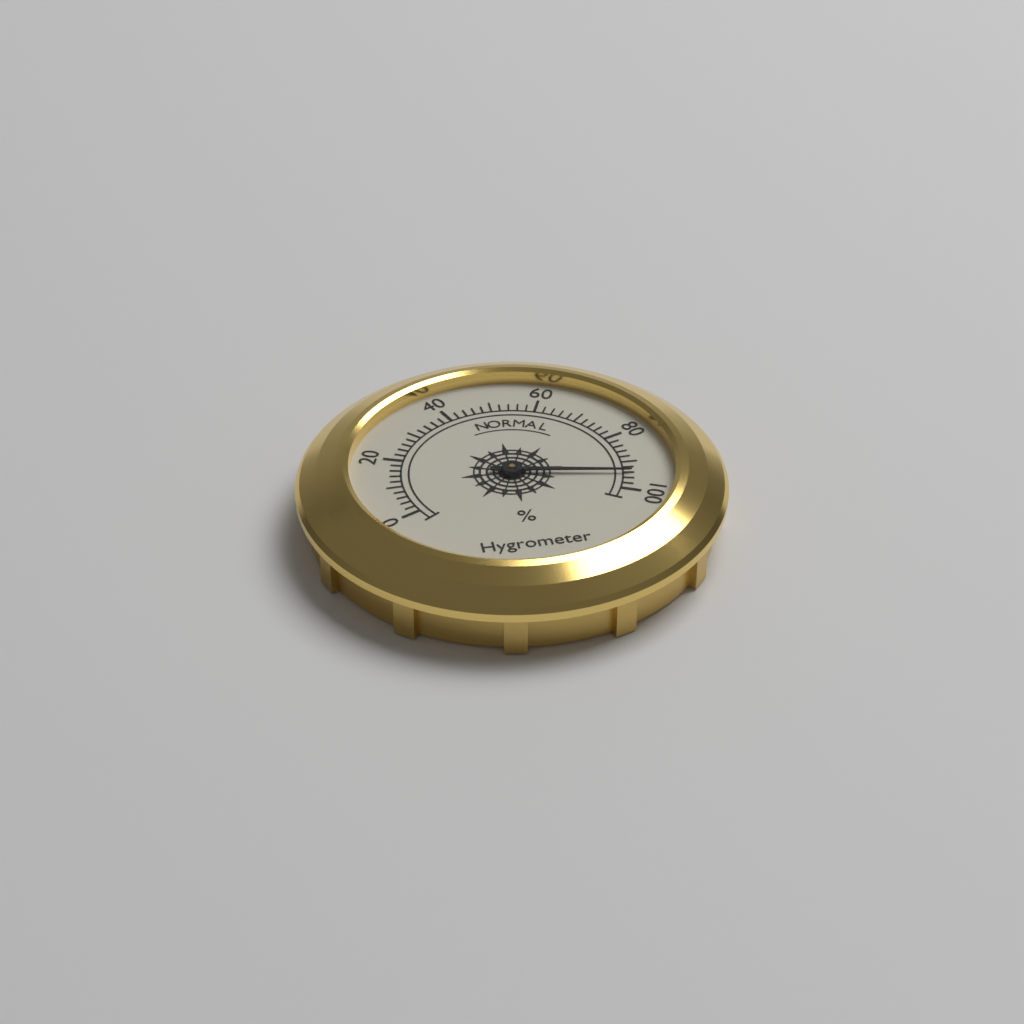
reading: 94 %
